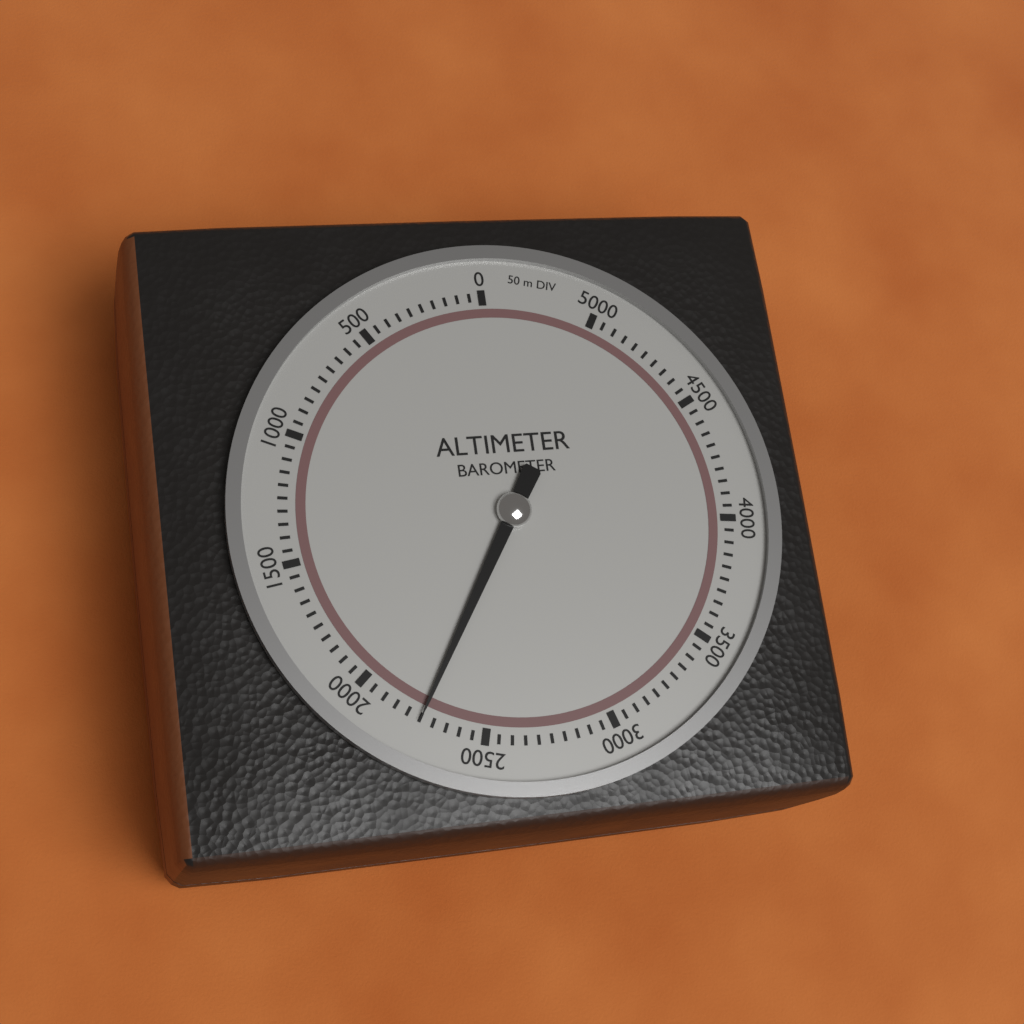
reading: 2250 m
